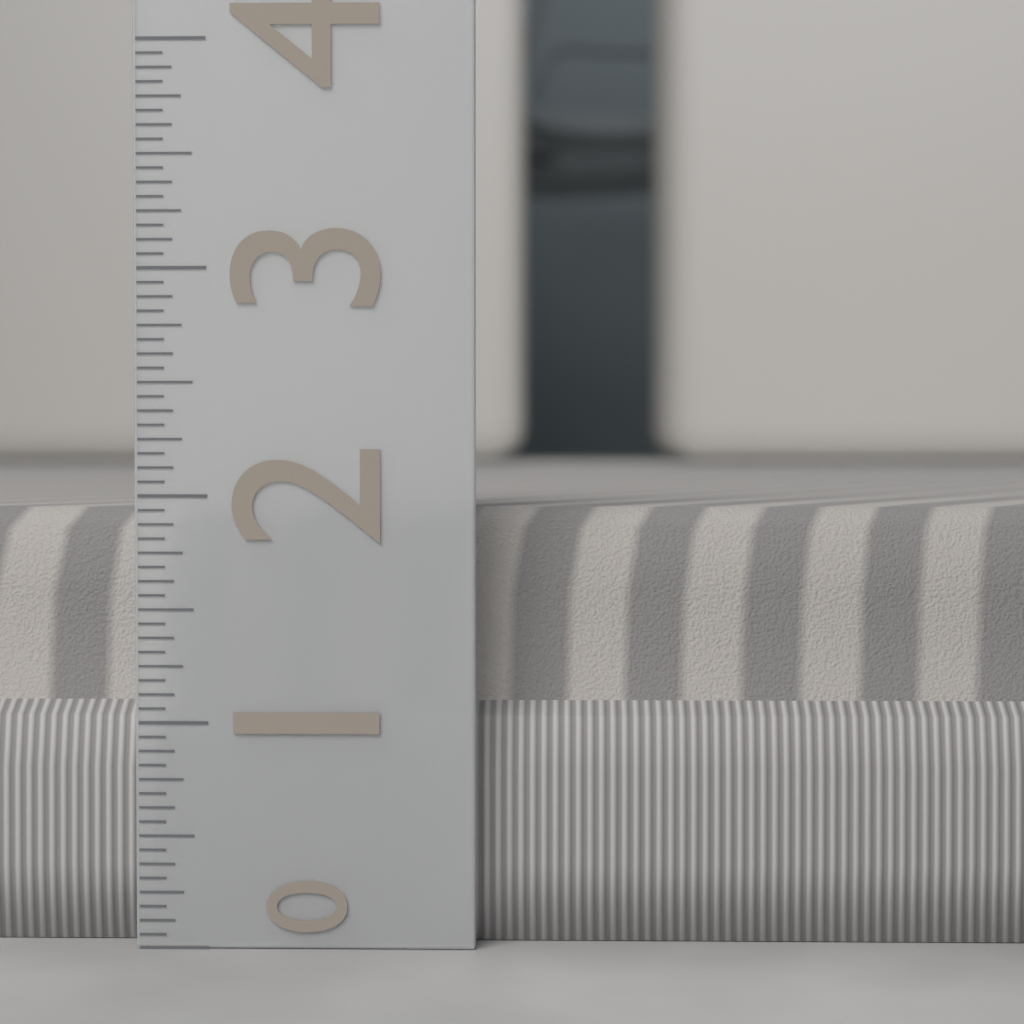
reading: 1.9375 (no unit)
